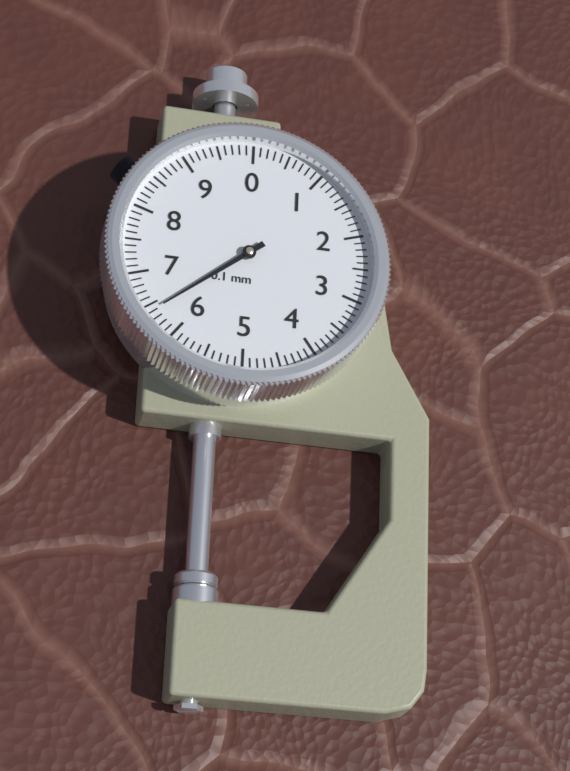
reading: 6.4 mm
